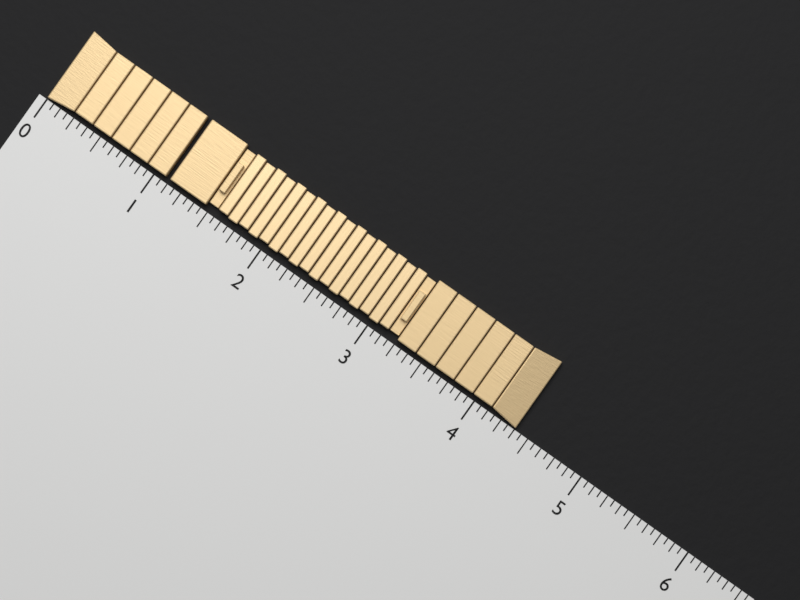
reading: 4.3750 (no unit)
